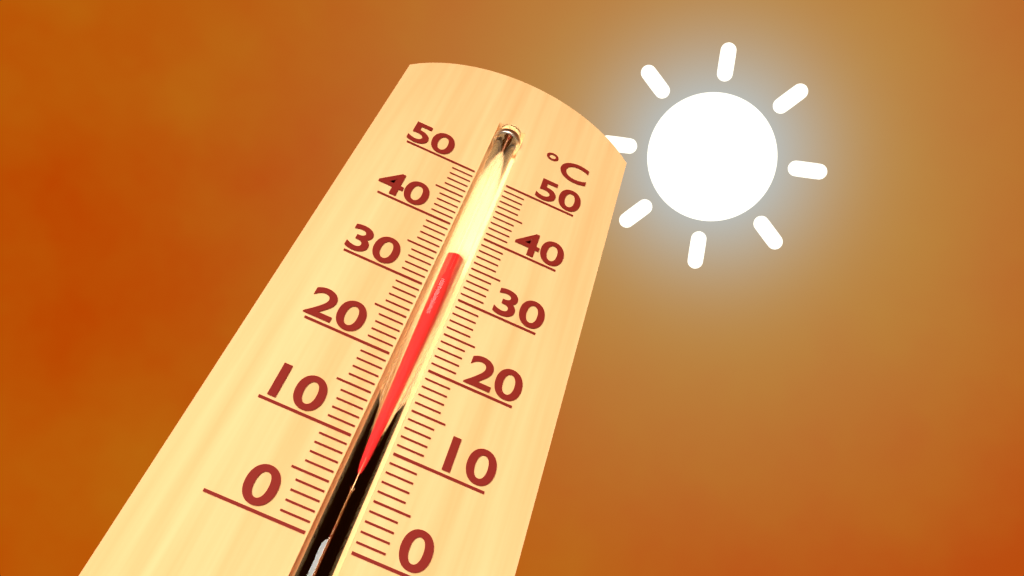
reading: 35 °C
